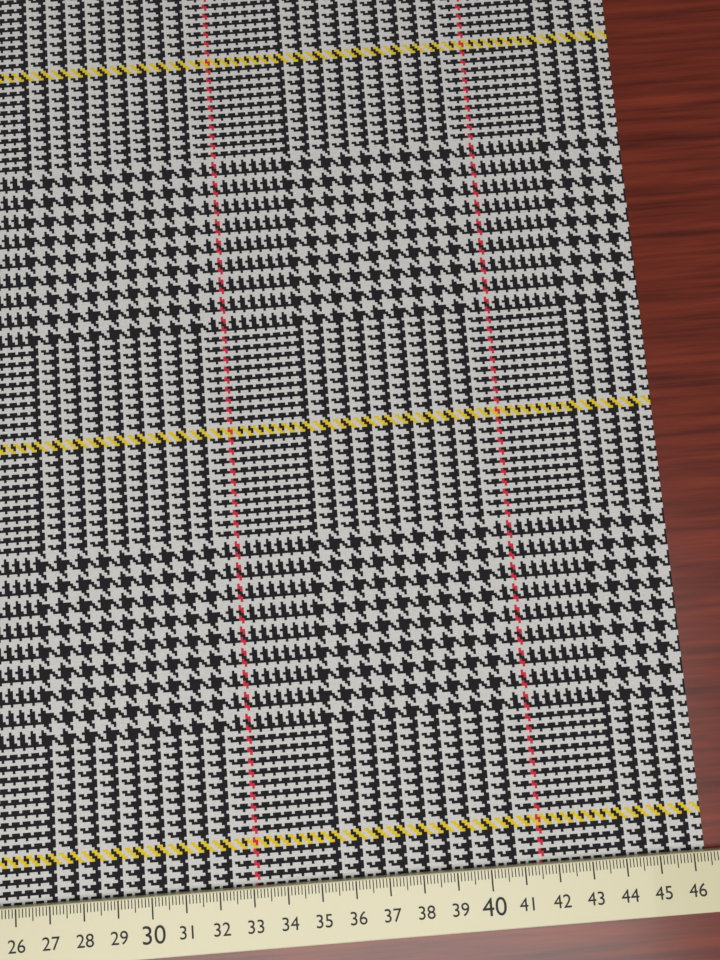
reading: 46.4 cm
